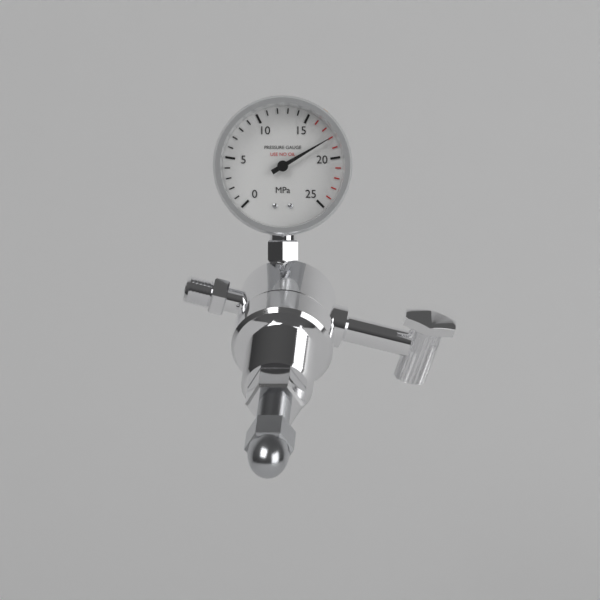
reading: 18 MPa
